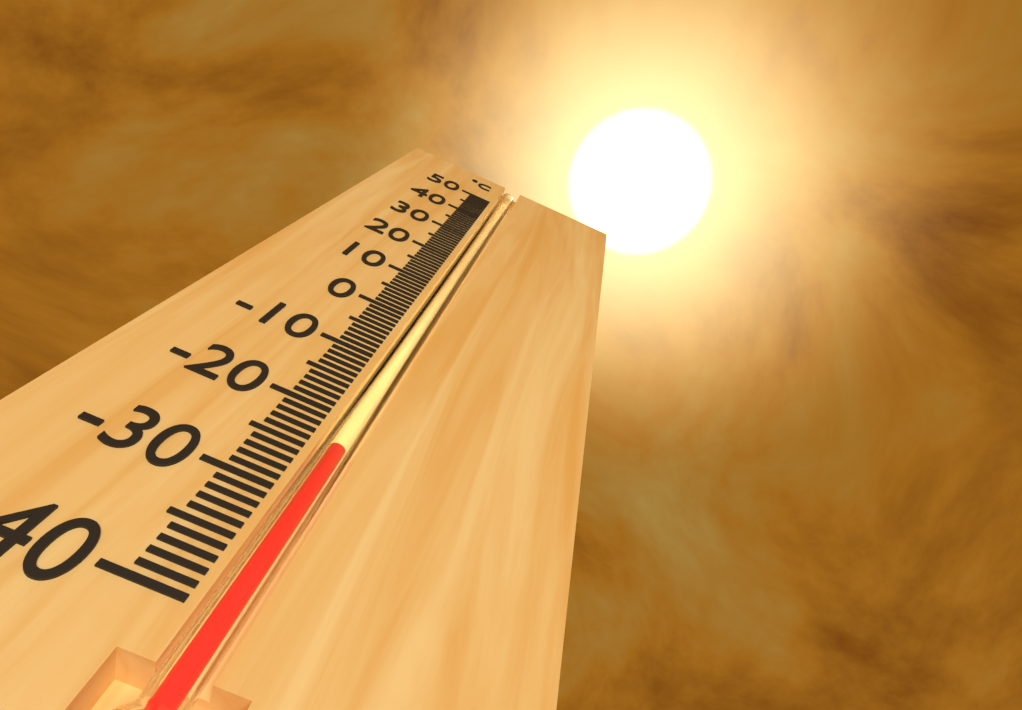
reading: -24 °C
